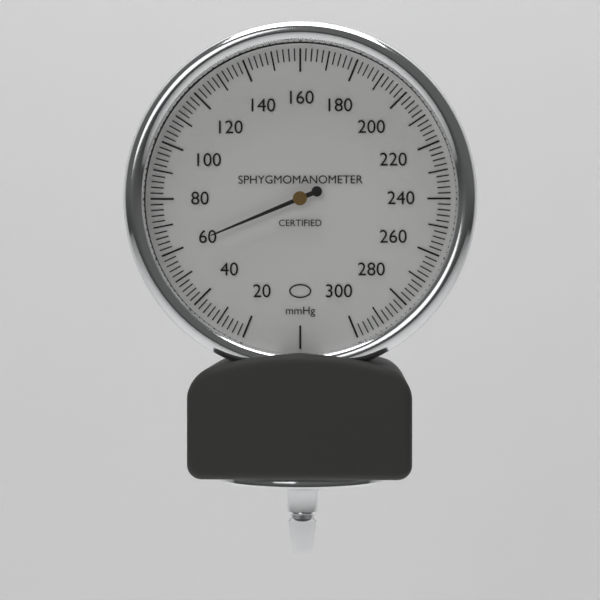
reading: 60 mmHg
